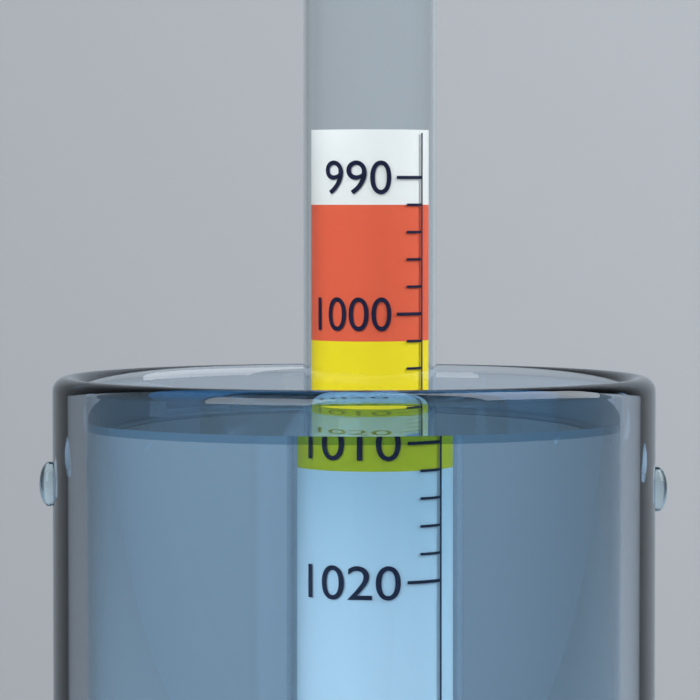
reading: 1008 (no unit)
